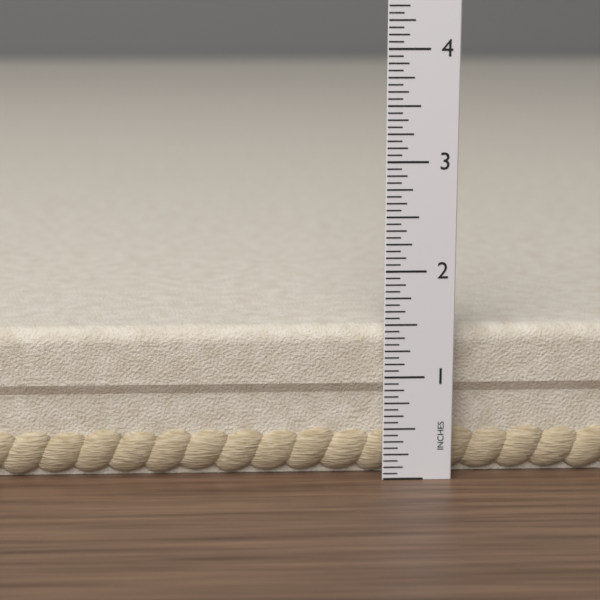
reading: 1.4375 in
